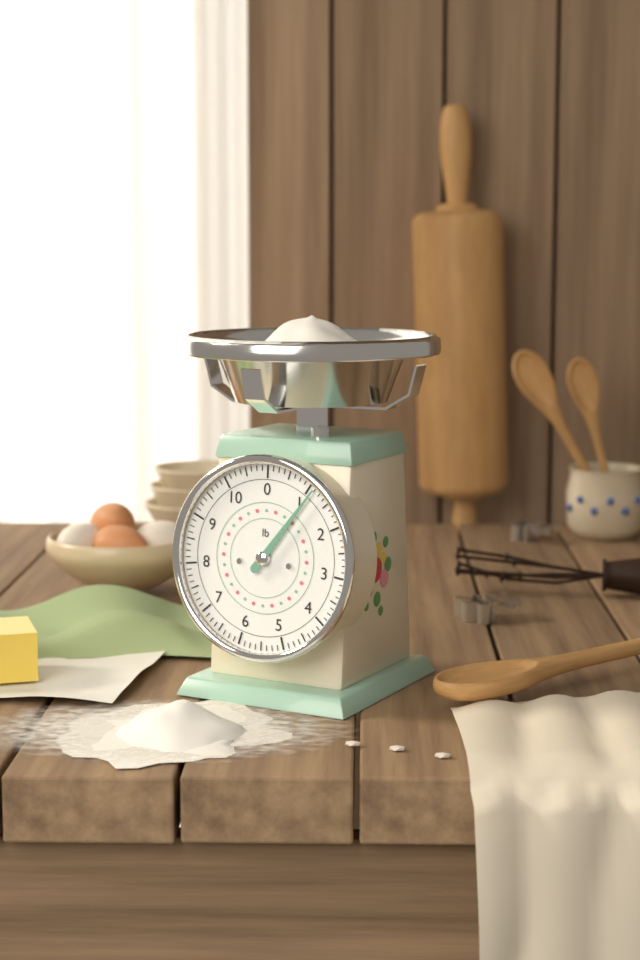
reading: 1.125 lb
